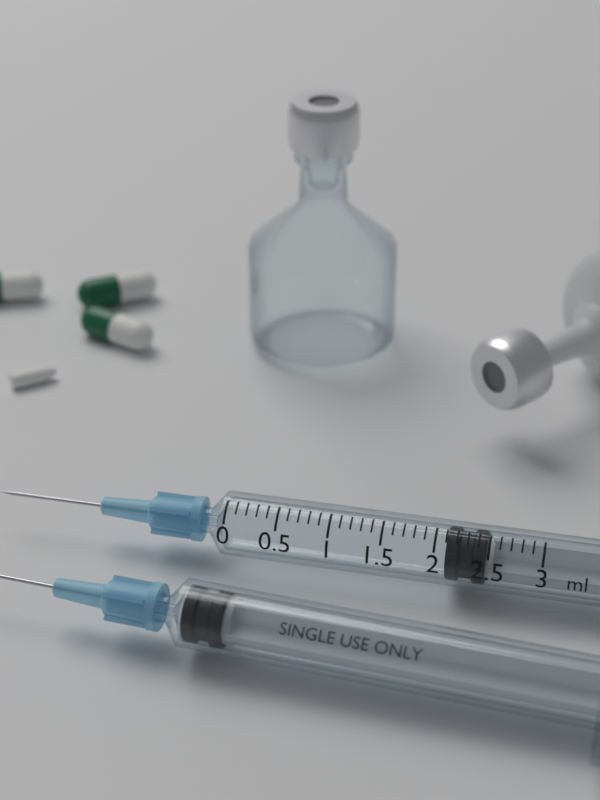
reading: 2.1 ml
